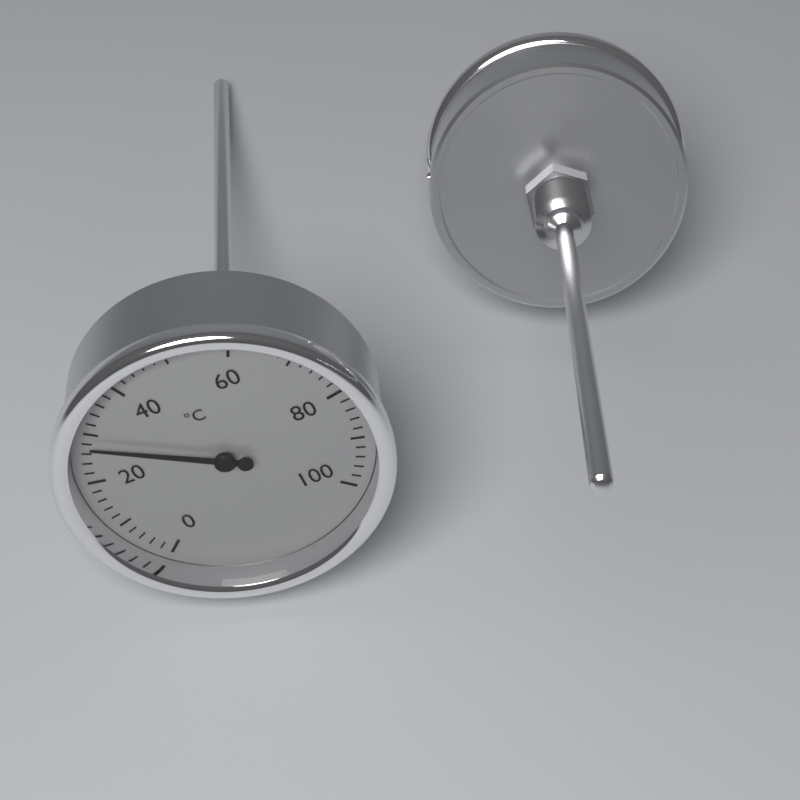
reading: 28 °C
